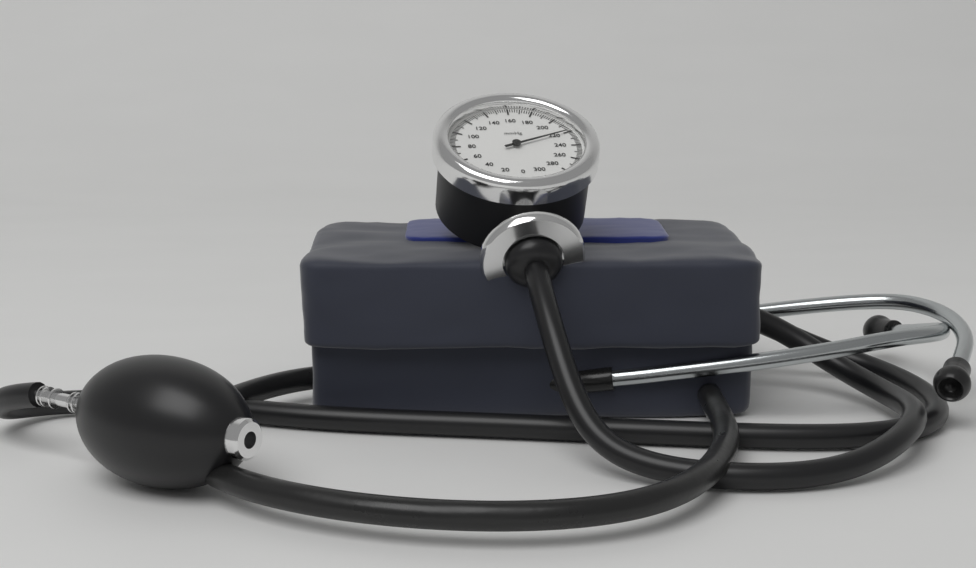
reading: 220 mmHg
